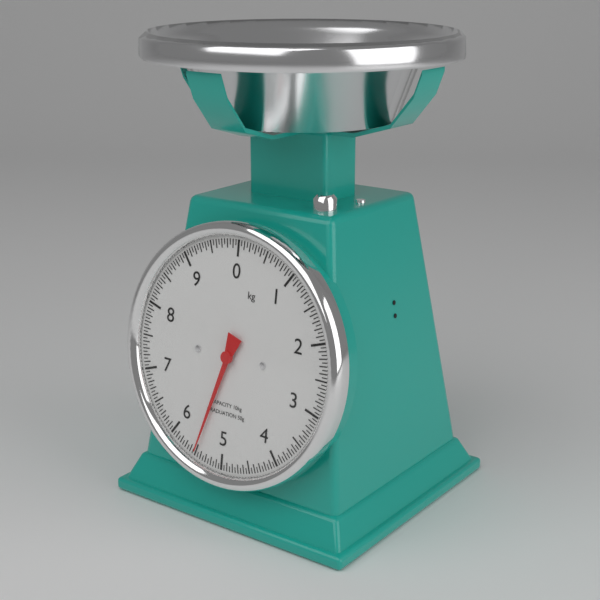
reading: 5.50 kg
